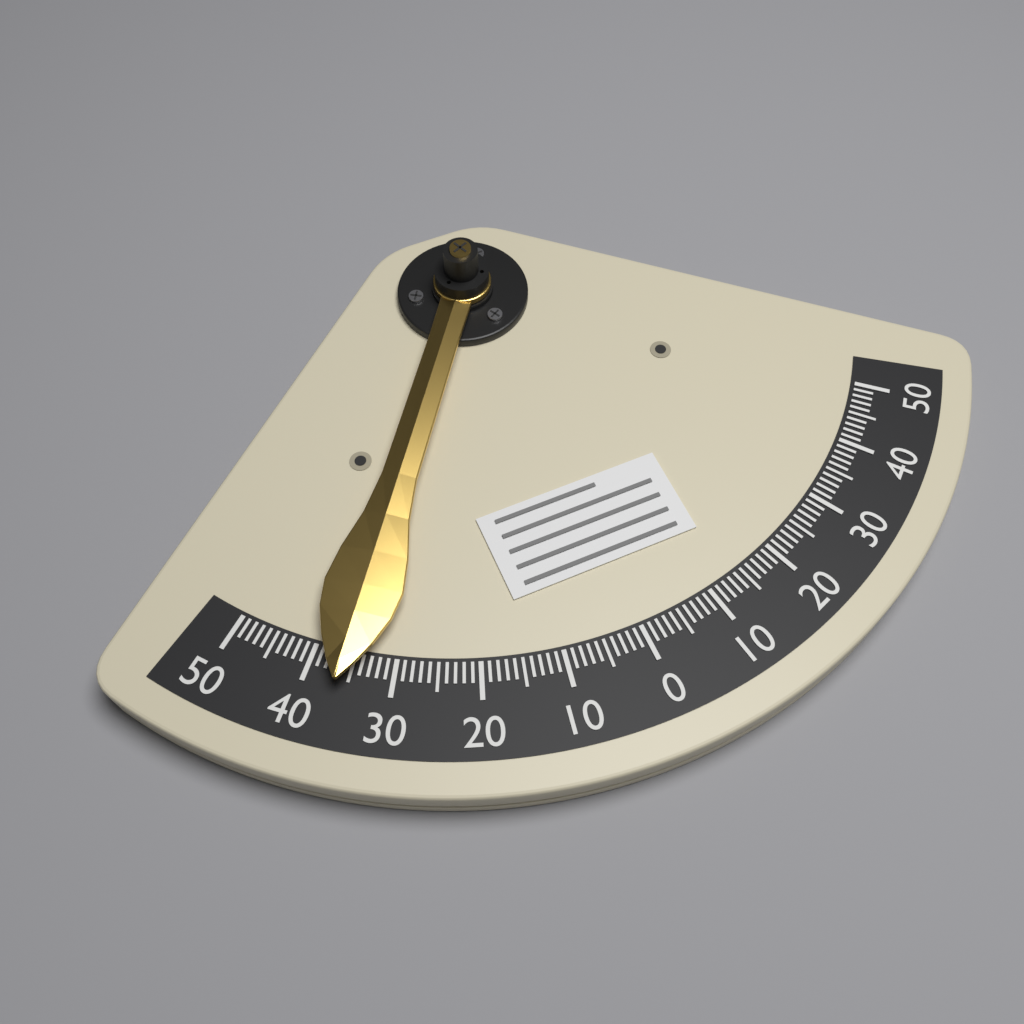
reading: 36 (no unit)
